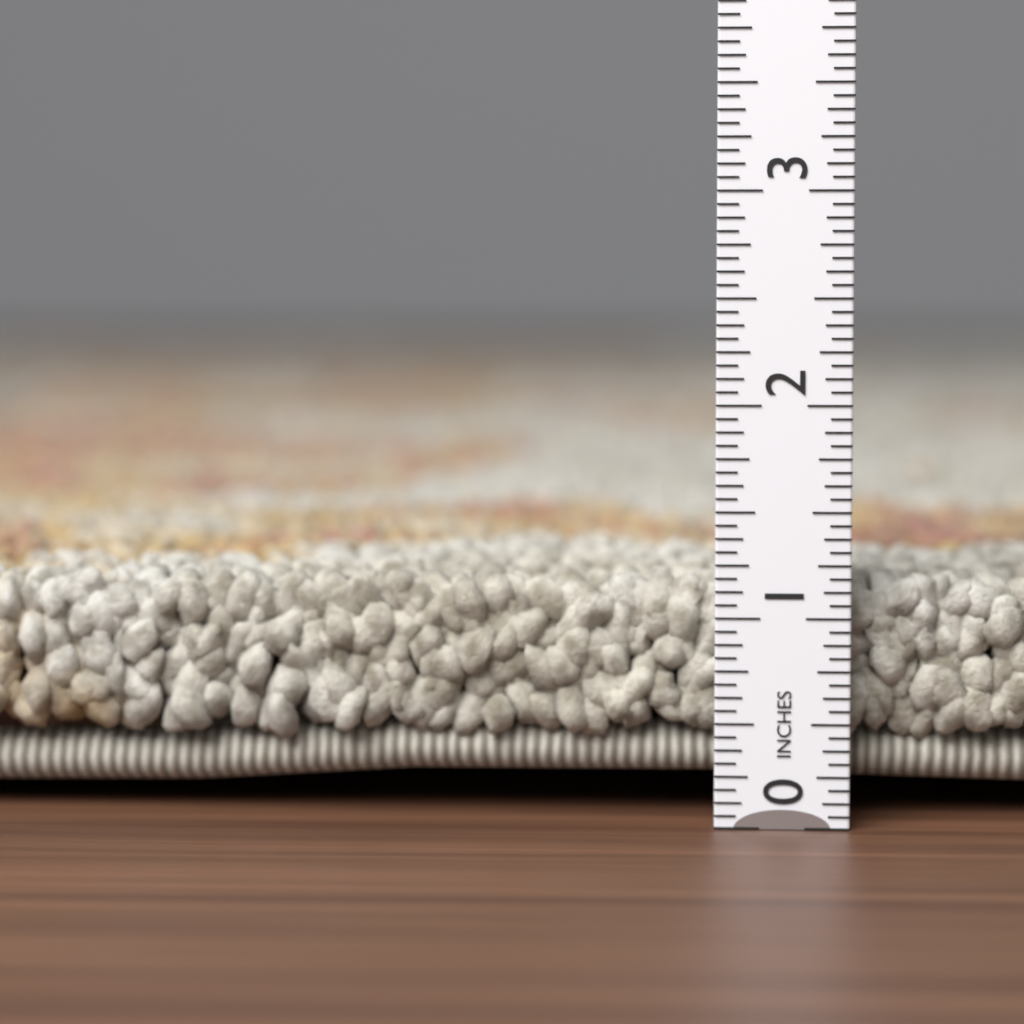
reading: 1.1875 in
